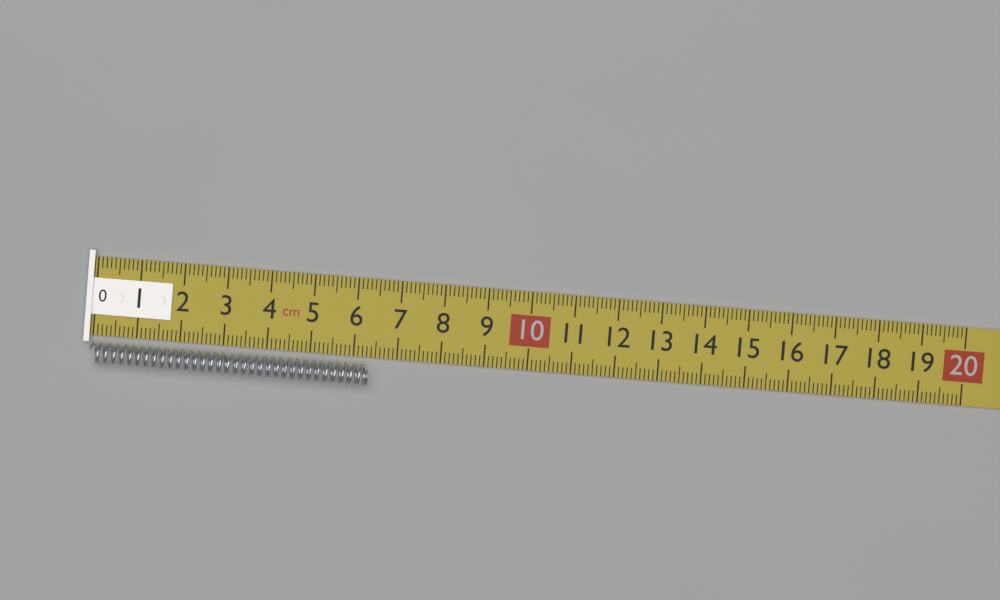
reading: 6.4 cm
